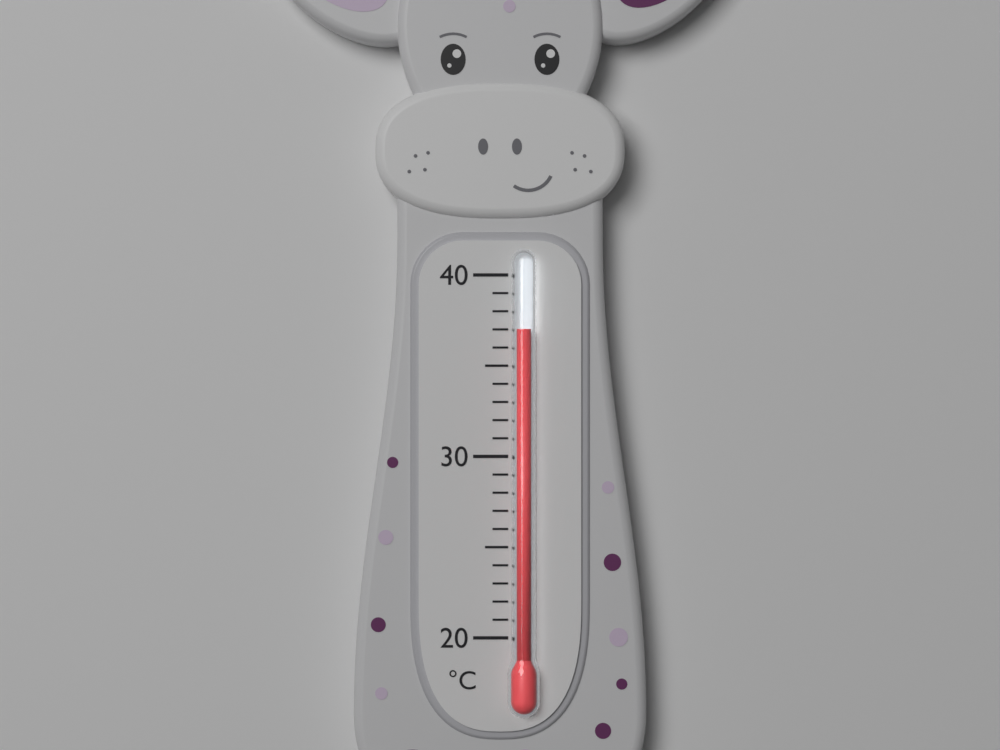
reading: 37 °C
